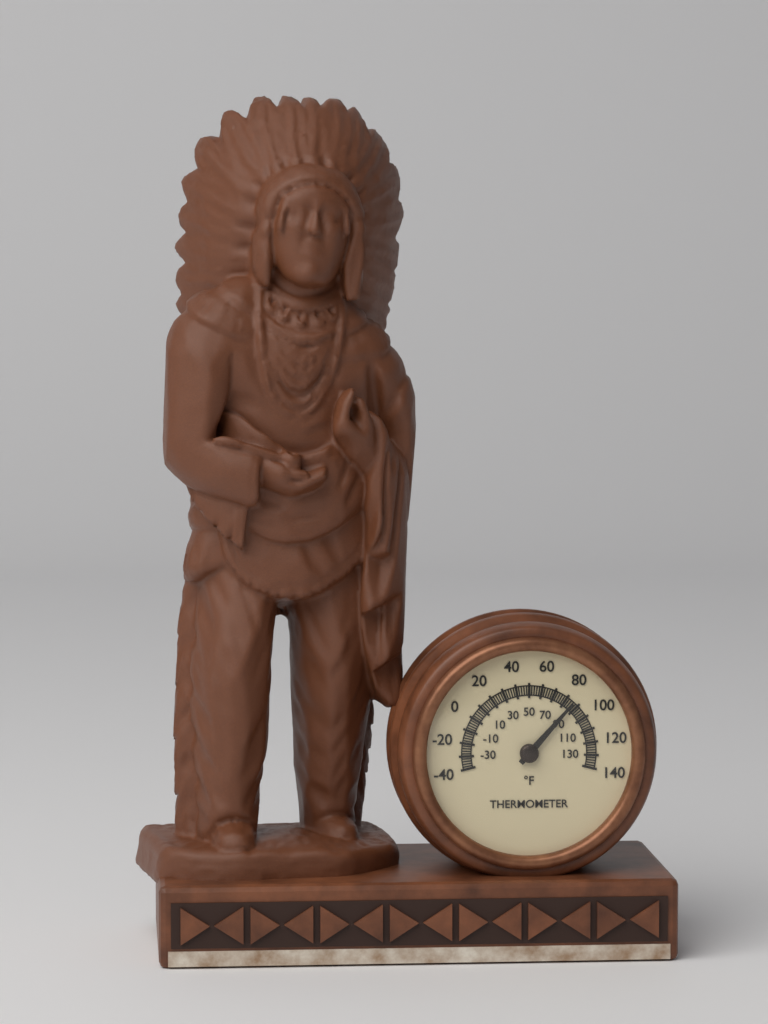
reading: 86 °F
